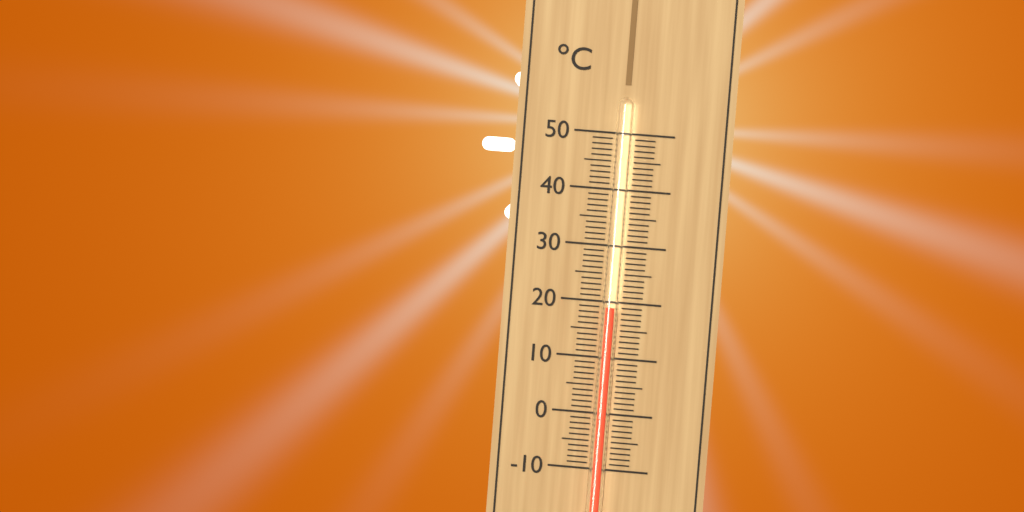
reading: 19 °C
